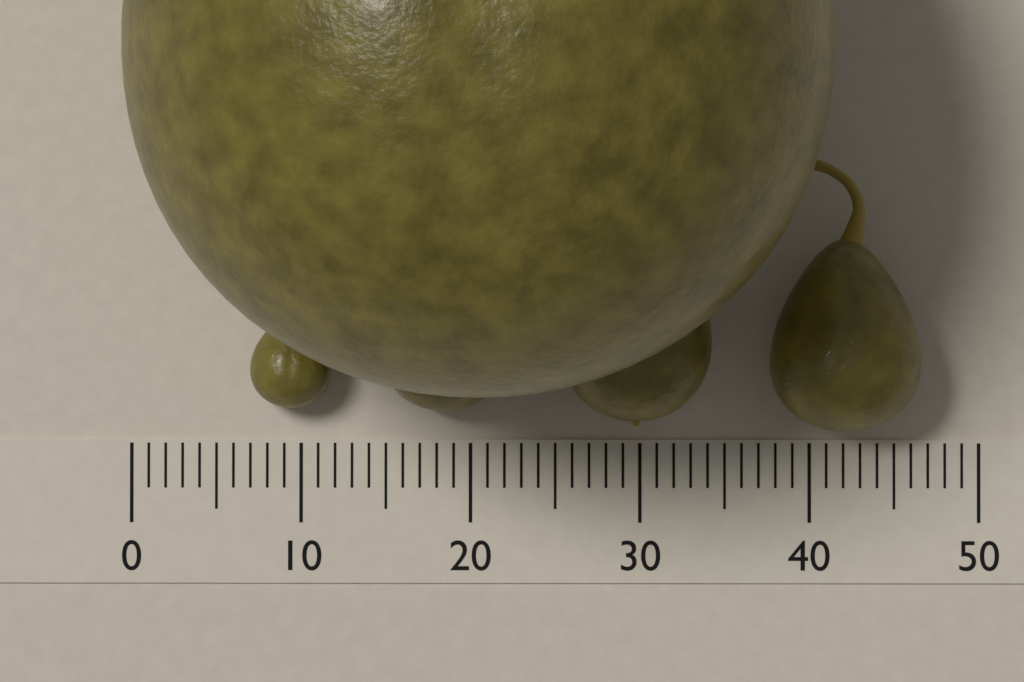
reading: 41 (no unit)
